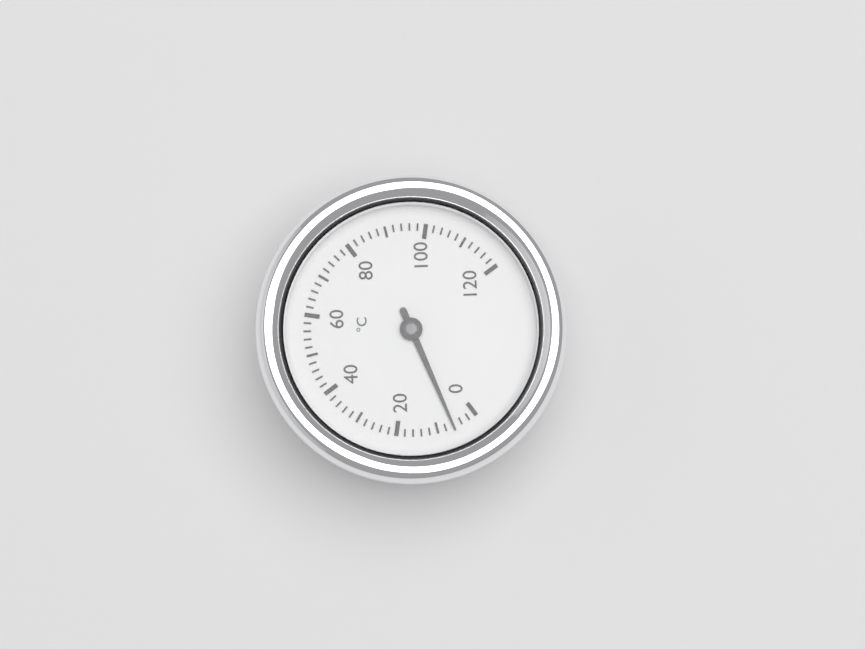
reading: 6 °C
